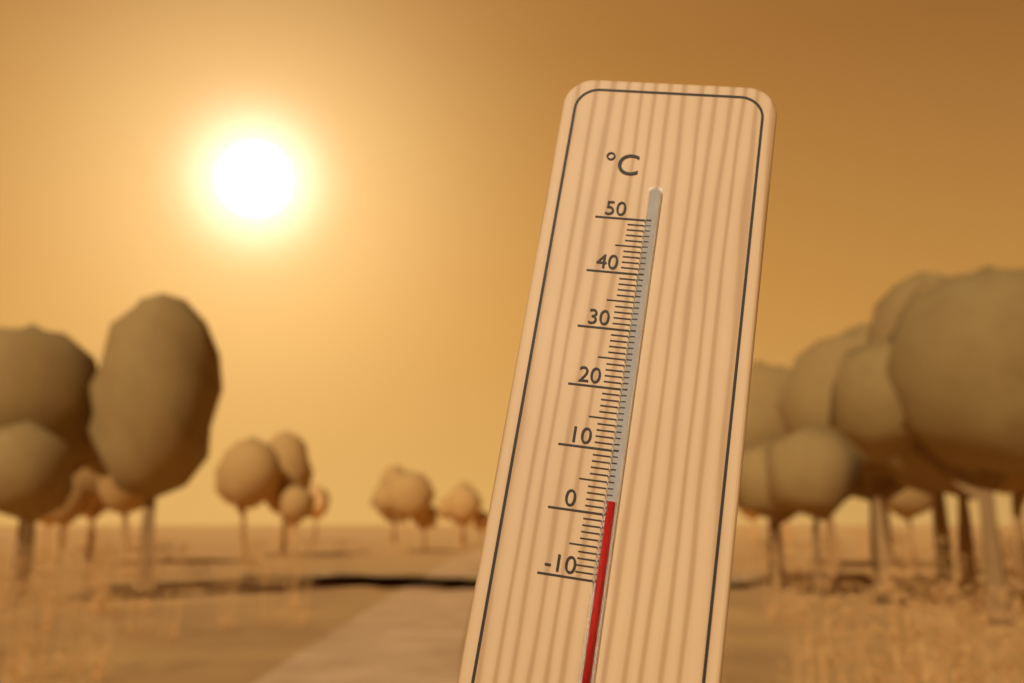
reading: 2 °C
